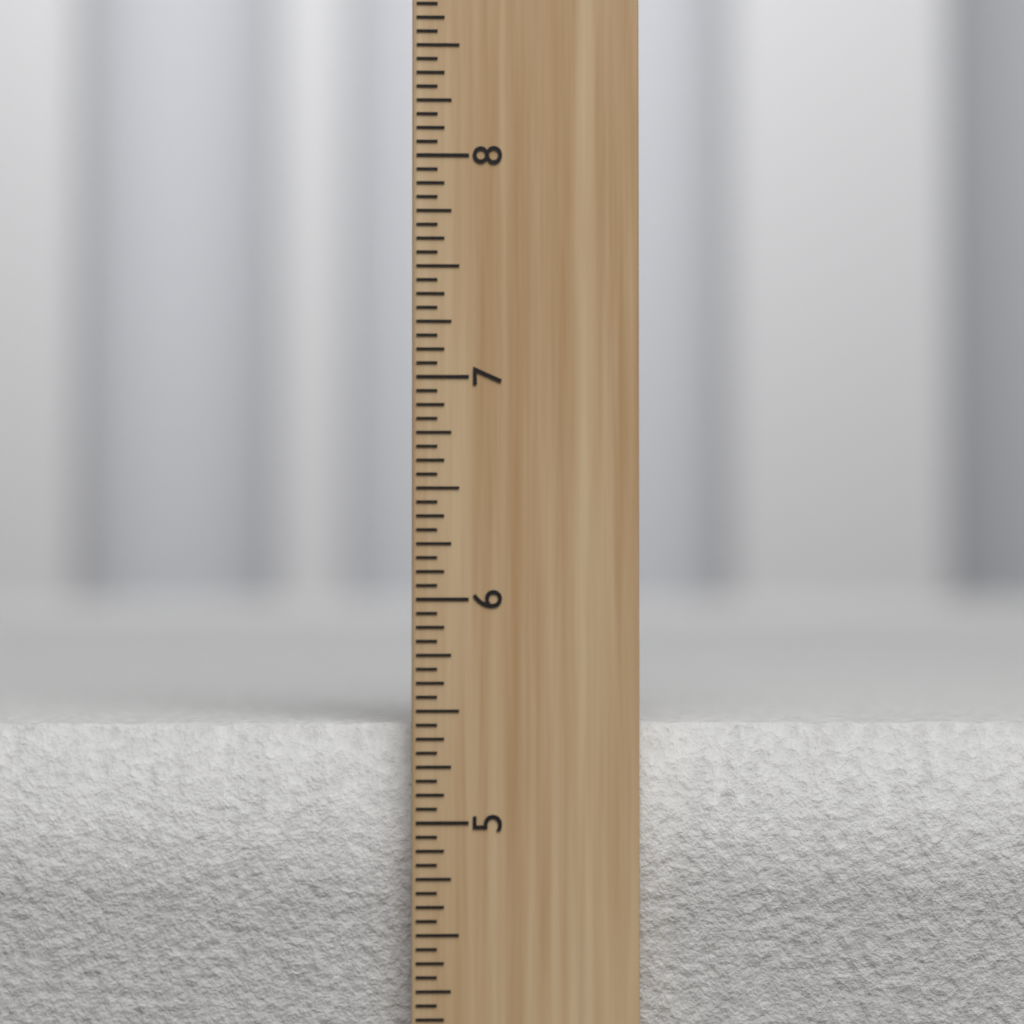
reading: 5.4375 inch
